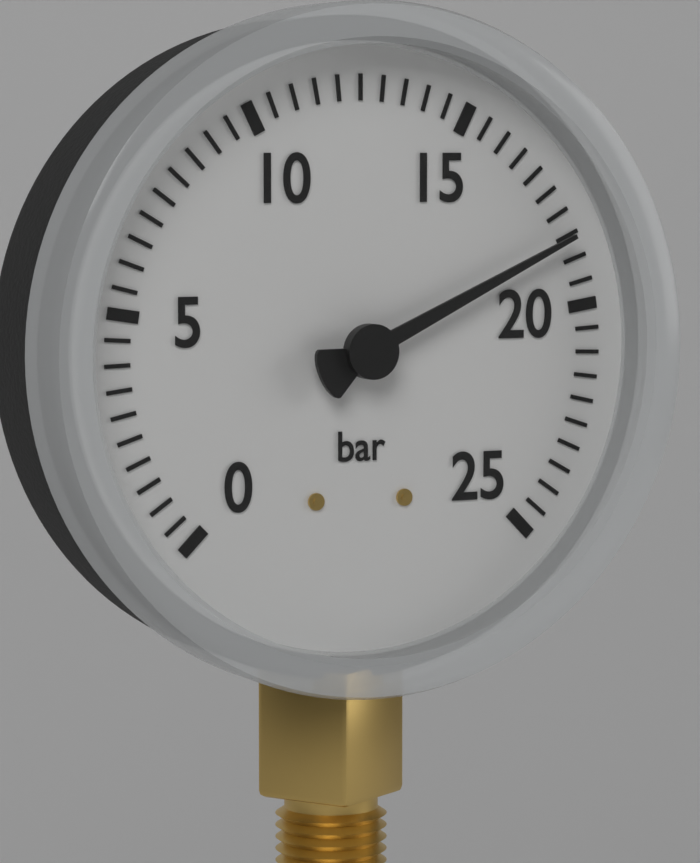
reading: 18.5 bar
